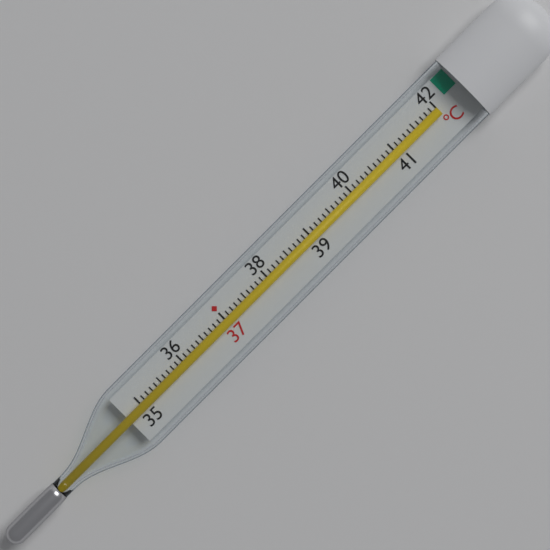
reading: 42.0 °C
